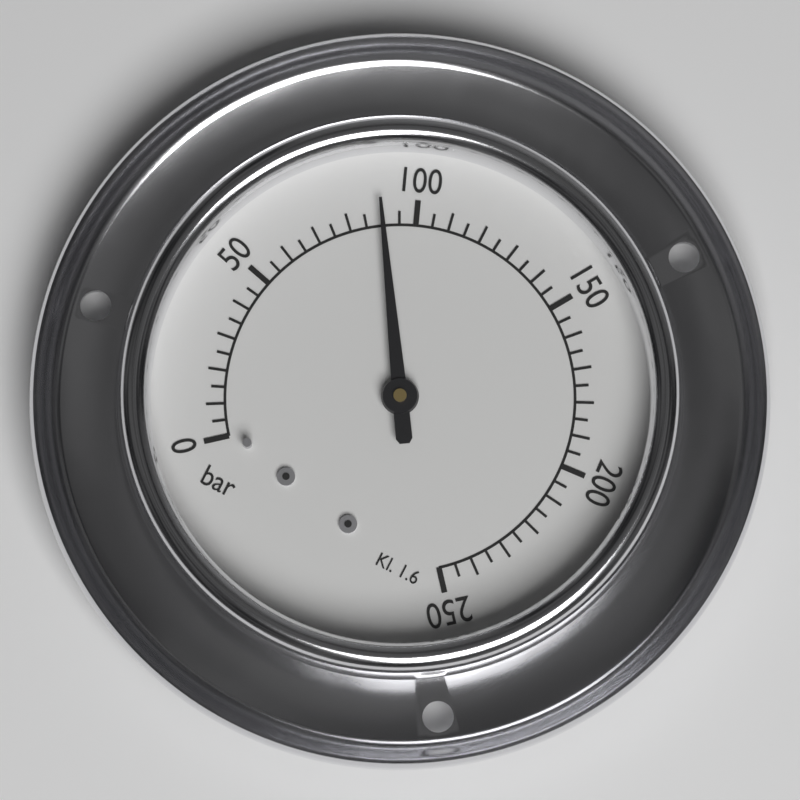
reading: 90 bar
